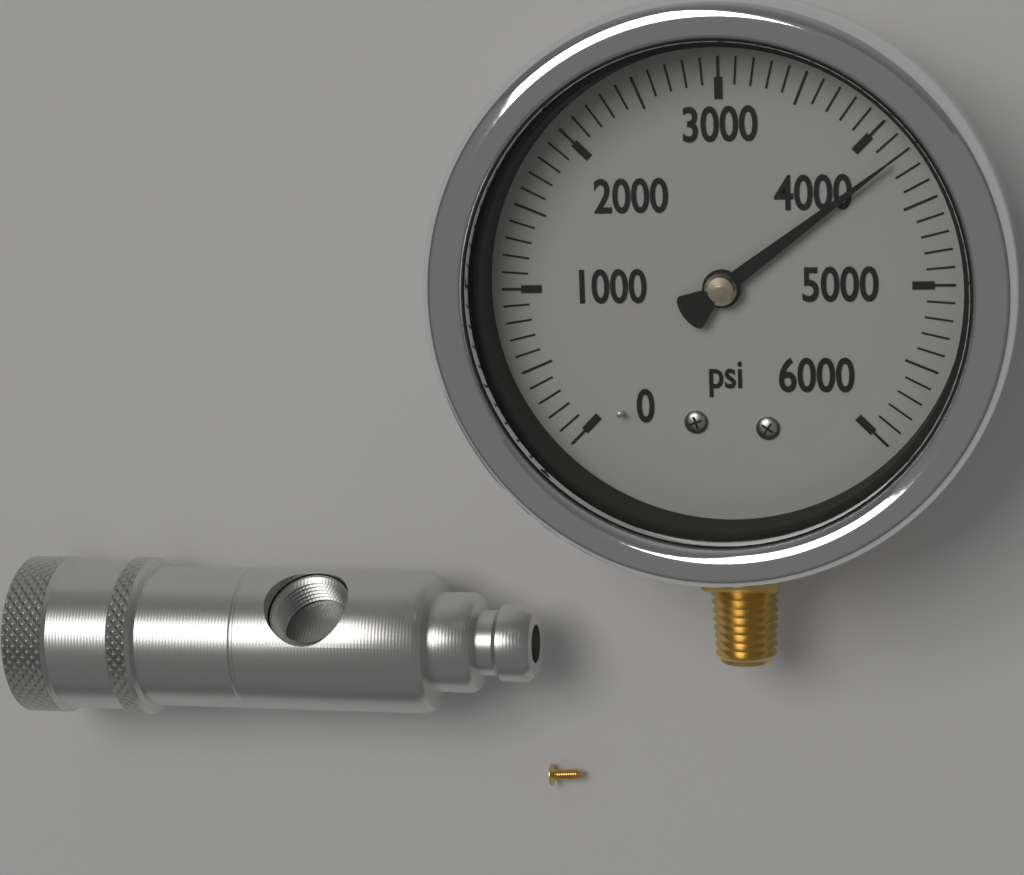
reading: 4200 psi
